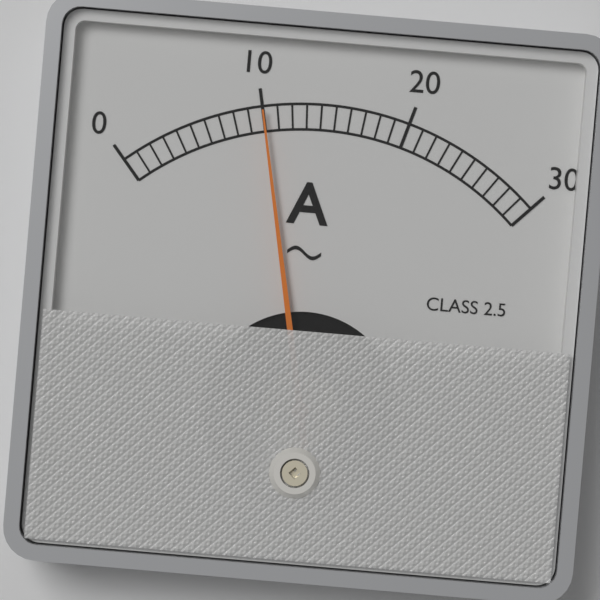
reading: 10 A
